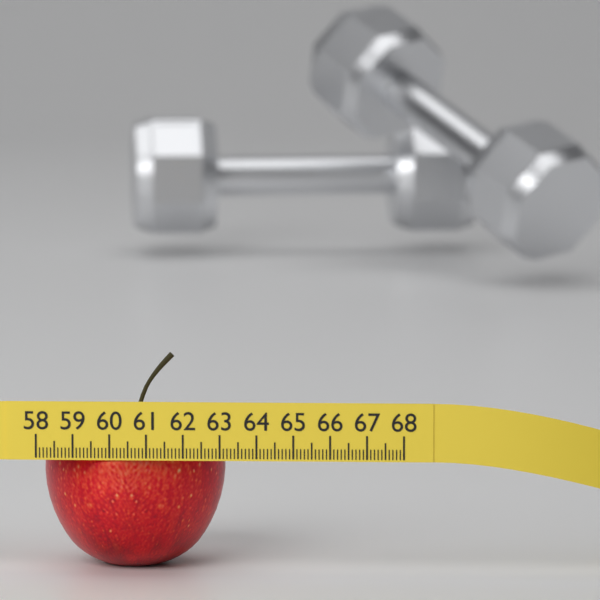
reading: 63.0 (no unit)
